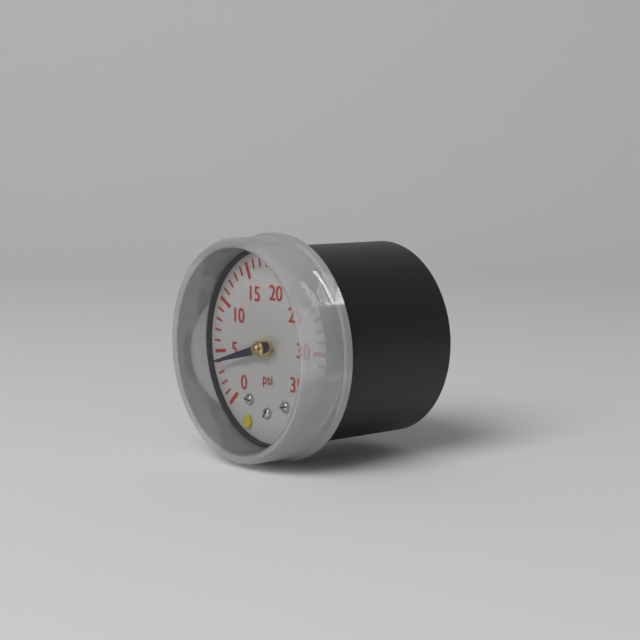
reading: 4 psi
